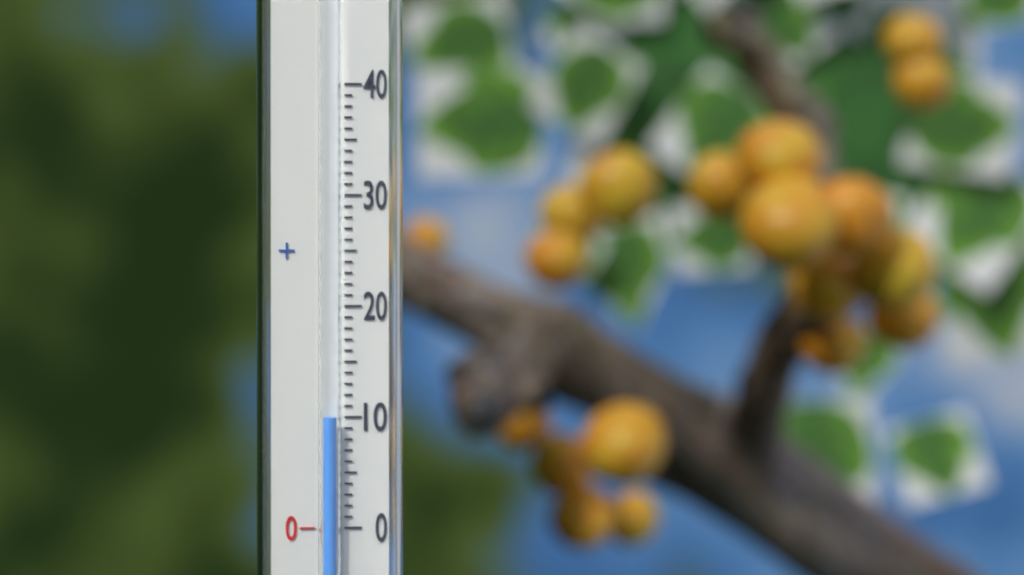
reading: 10 (no unit)
